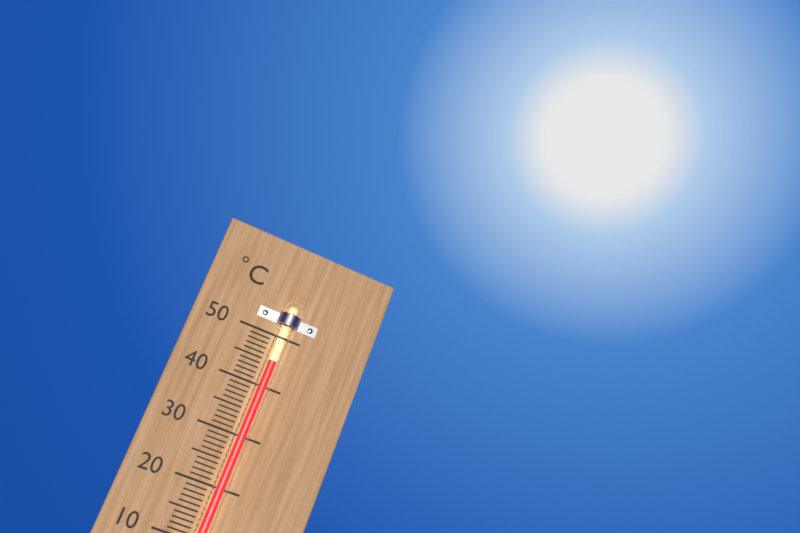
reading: 45 °C
